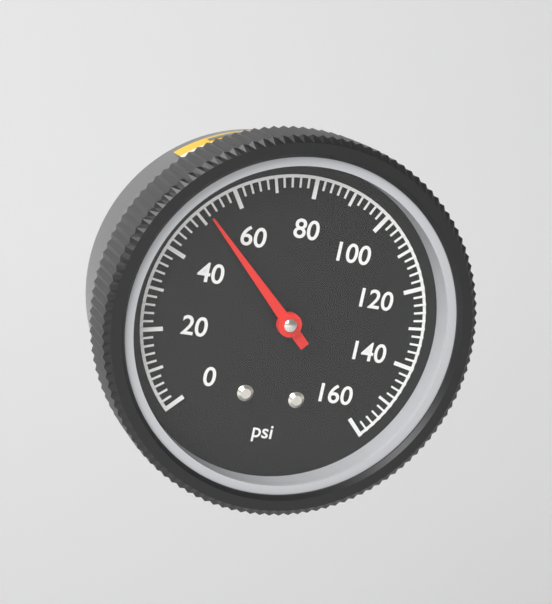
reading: 52 psi
